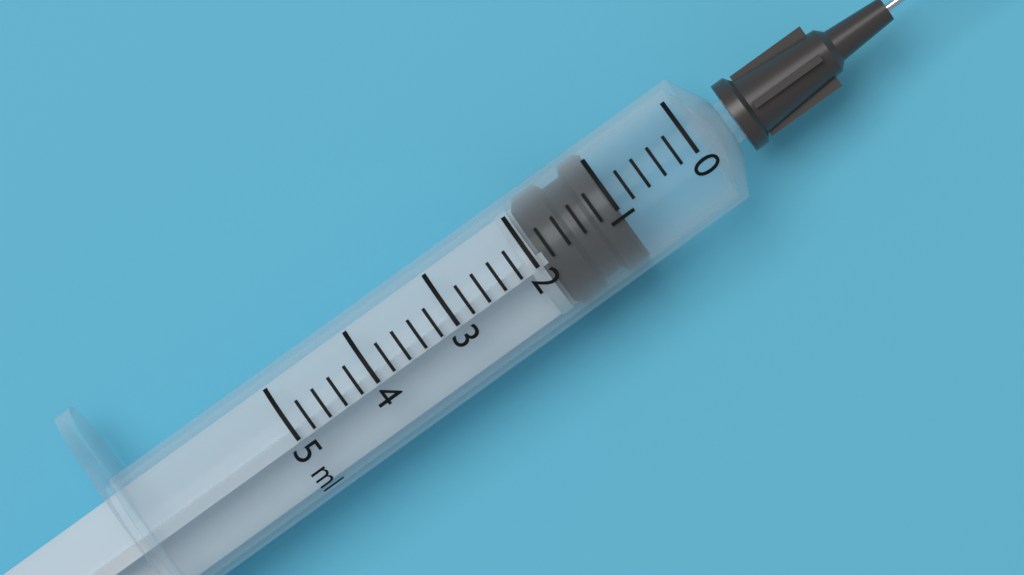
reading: 1.0 ml
